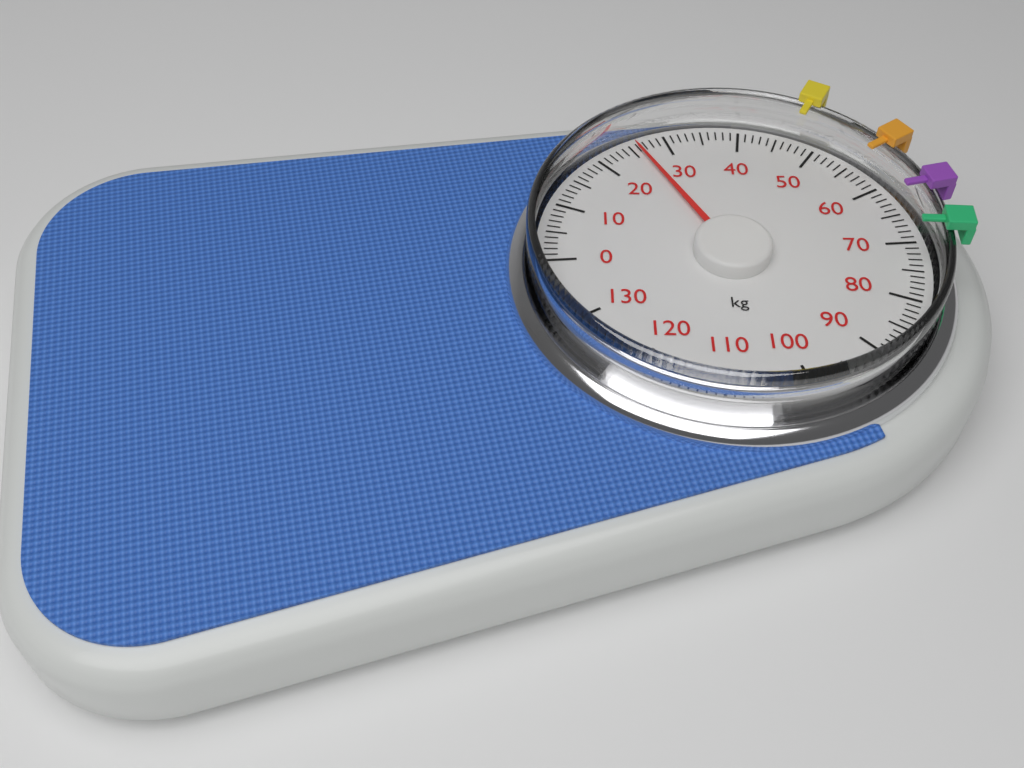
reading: 26 kg
